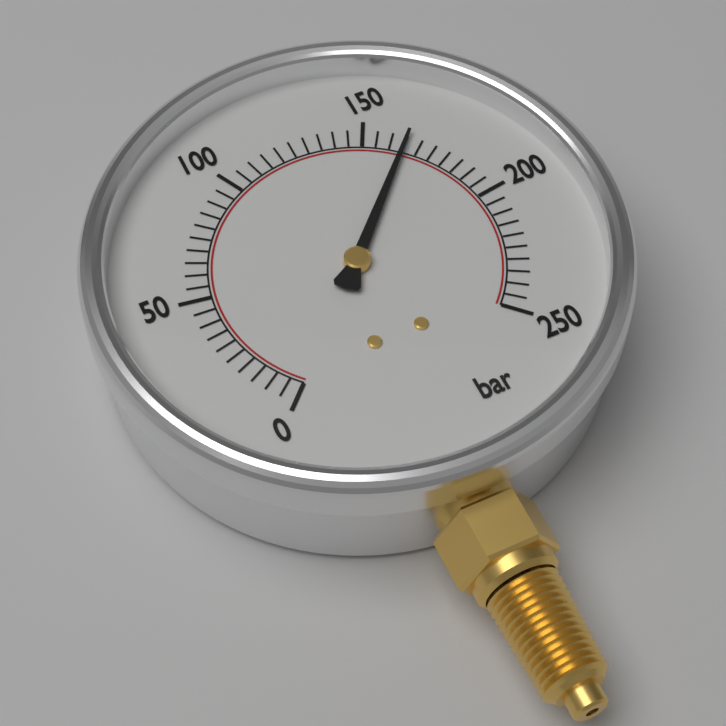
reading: 165 bar
